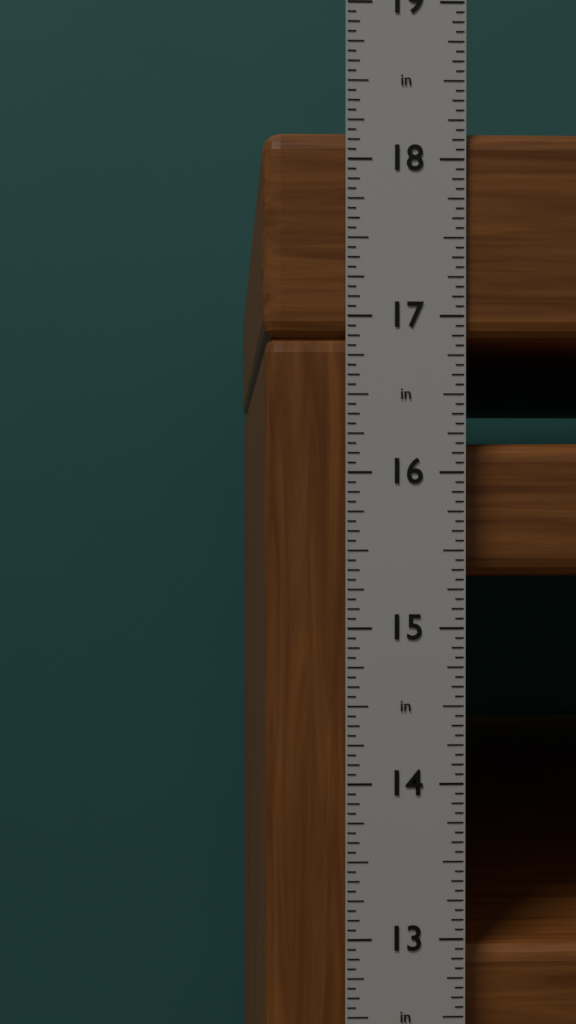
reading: 18.1875 in
